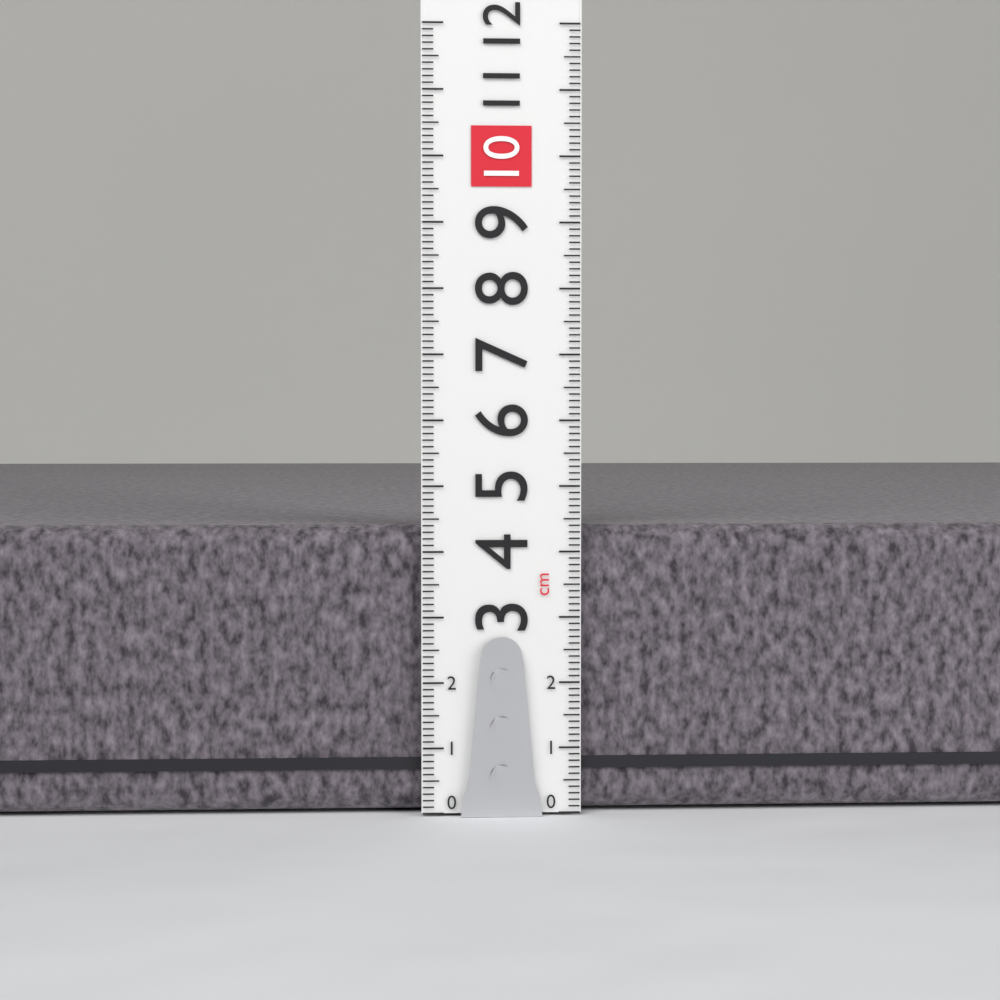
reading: 4.4 cm
